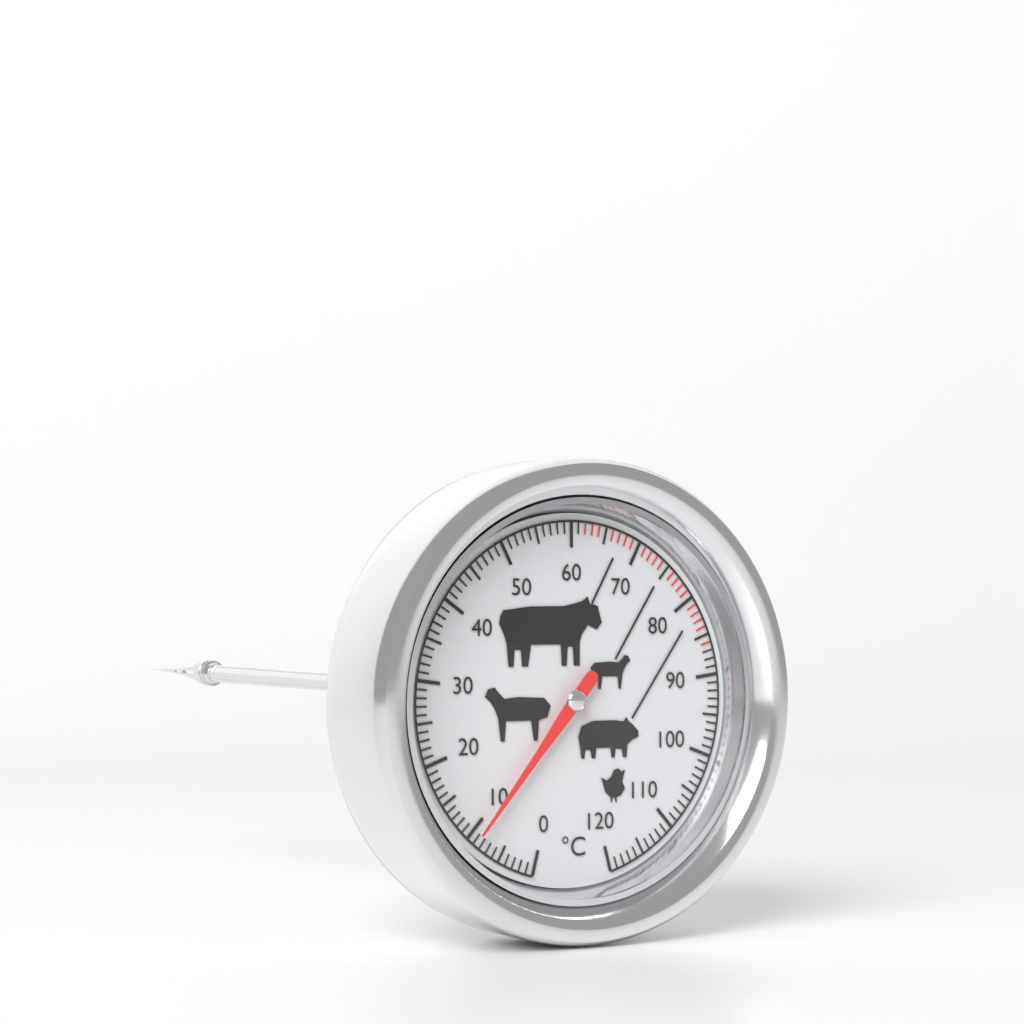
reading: 9 °C
